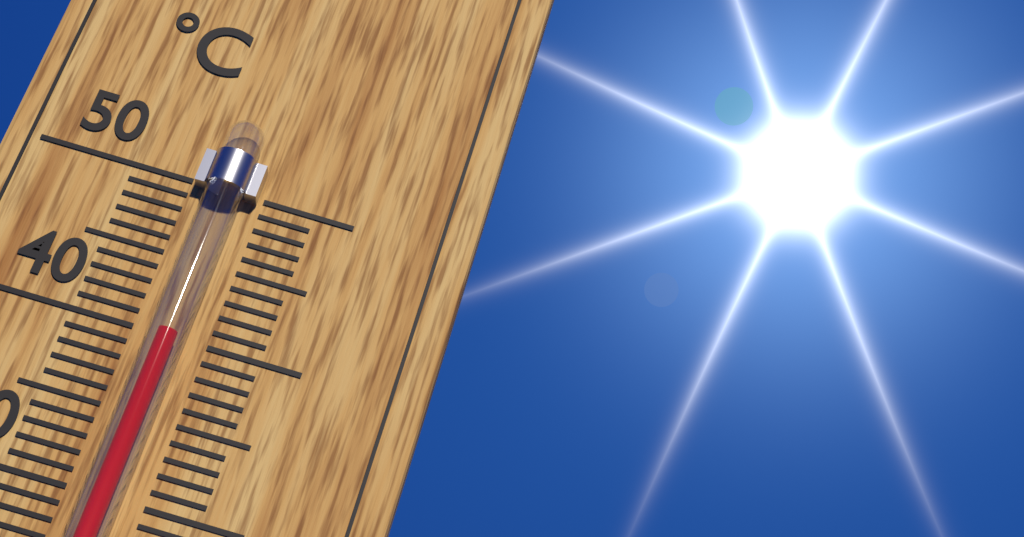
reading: 40 °C
